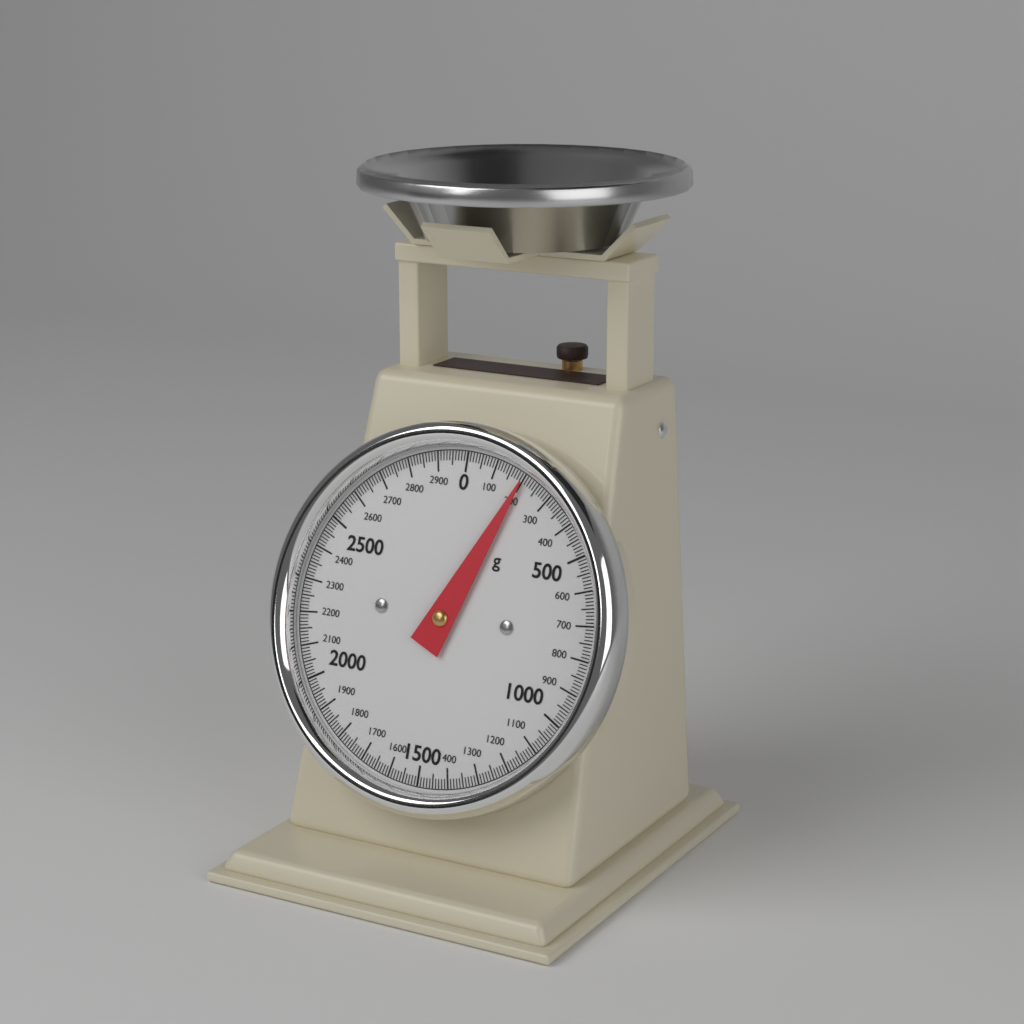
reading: 200 g
